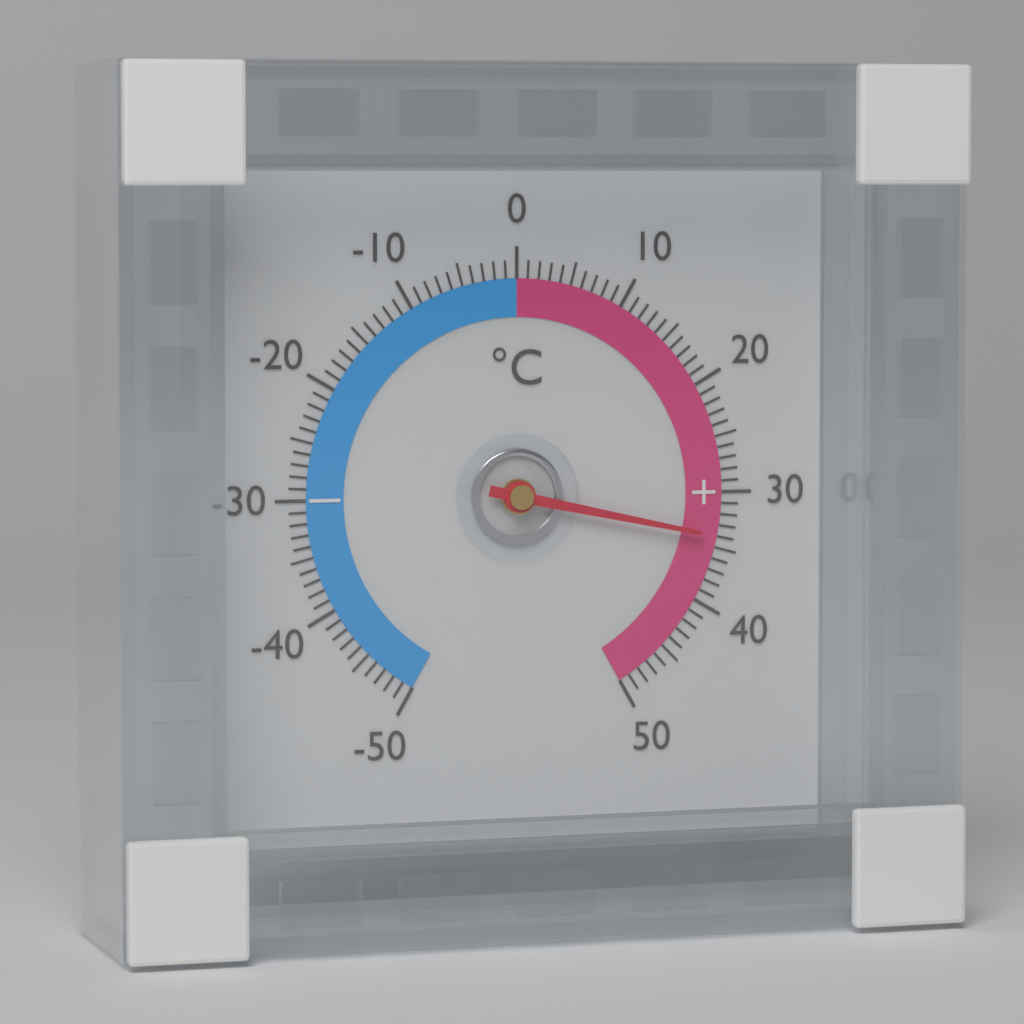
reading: 34 °C
